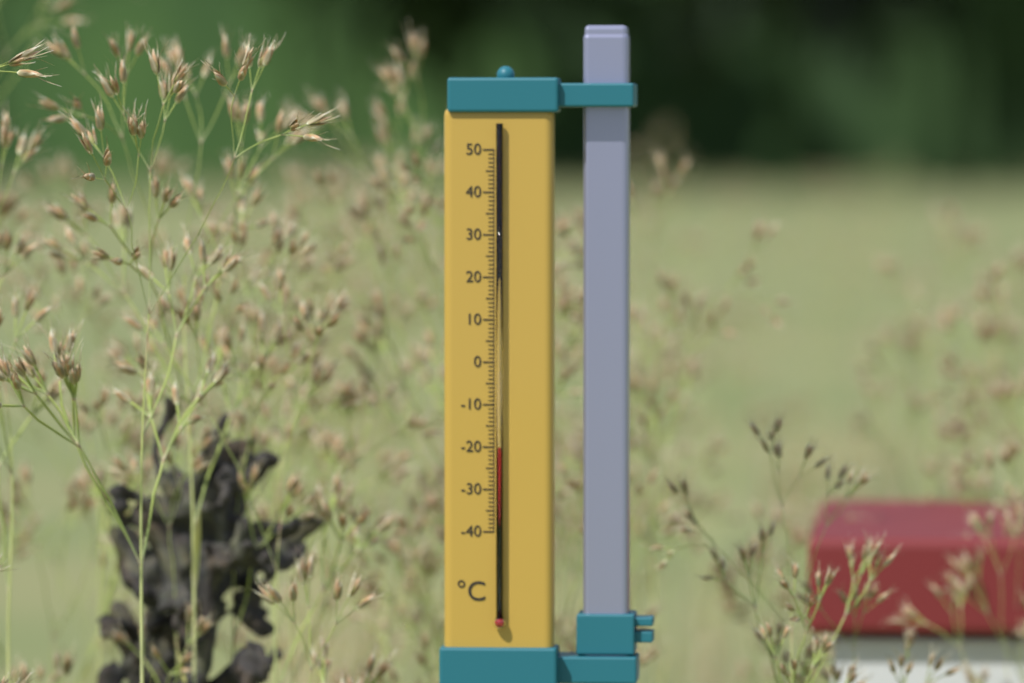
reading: -20 °C
